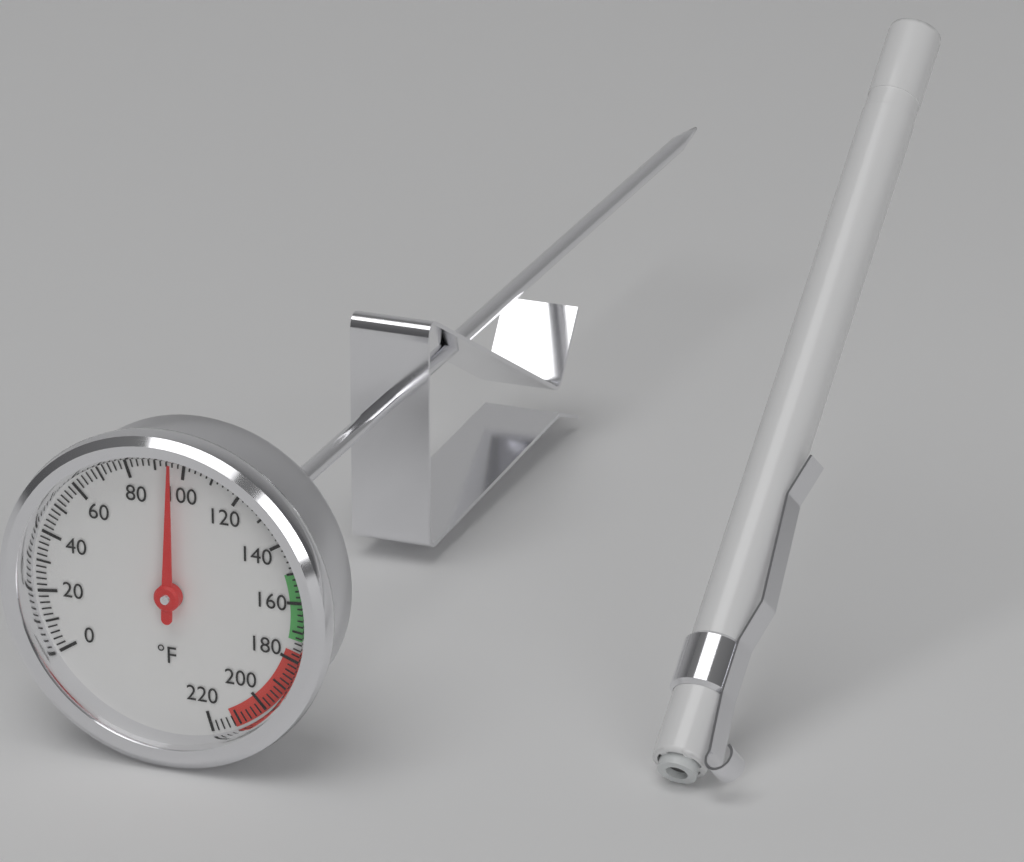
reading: 96 °F
